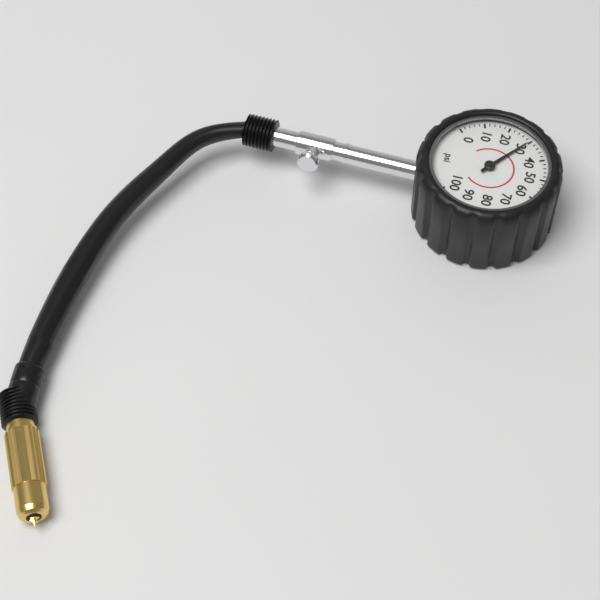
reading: 30 psi
